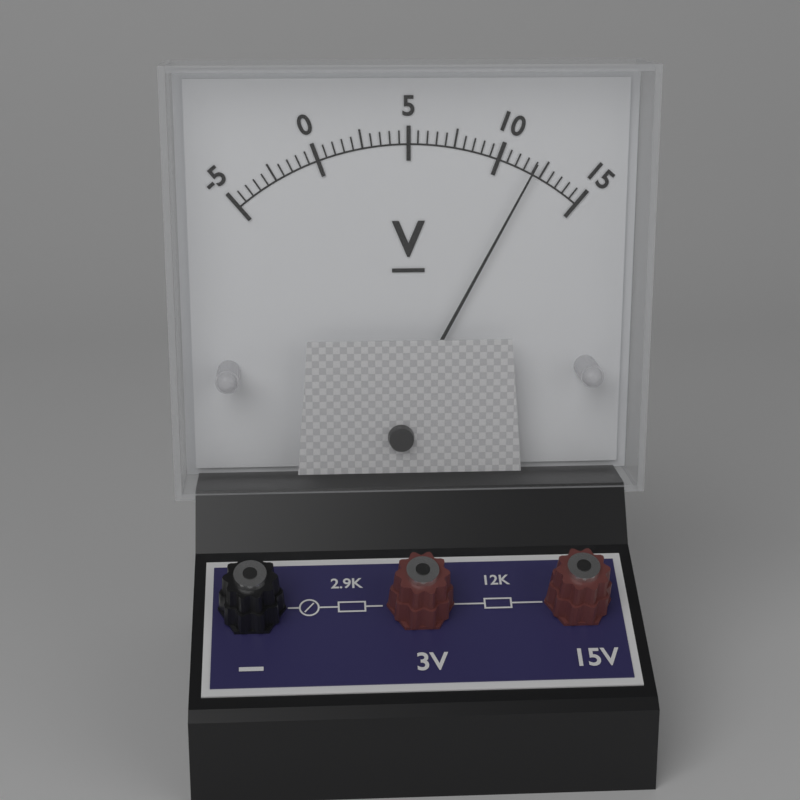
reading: 12.0 V
